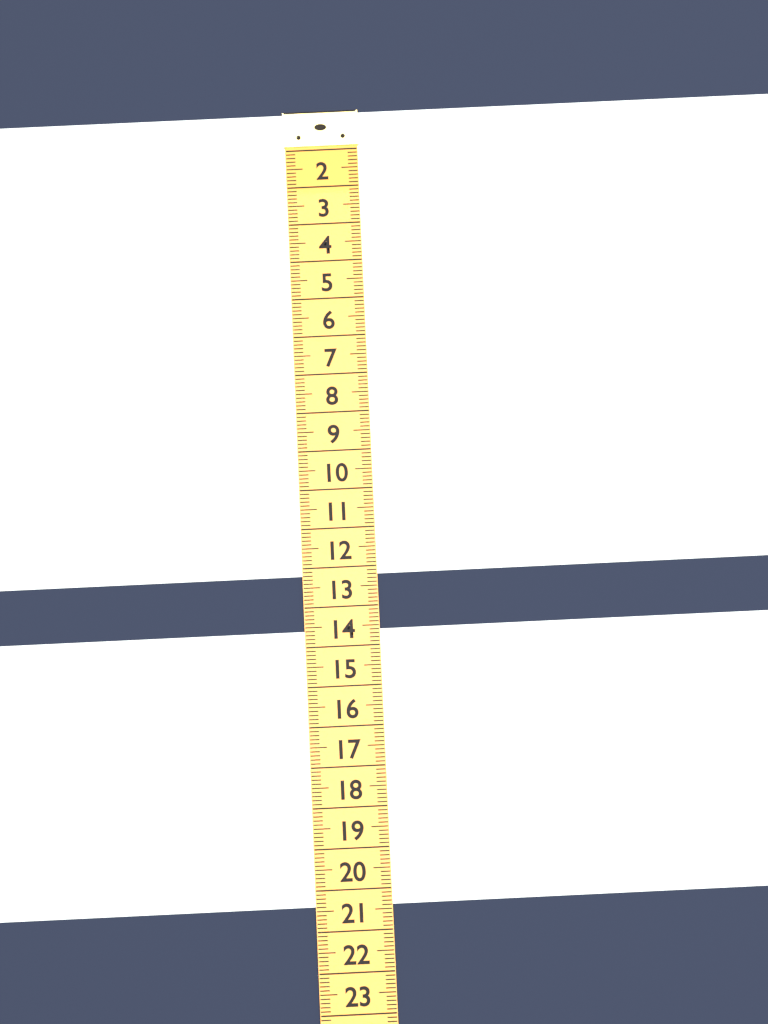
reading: 12.2 (no unit)
